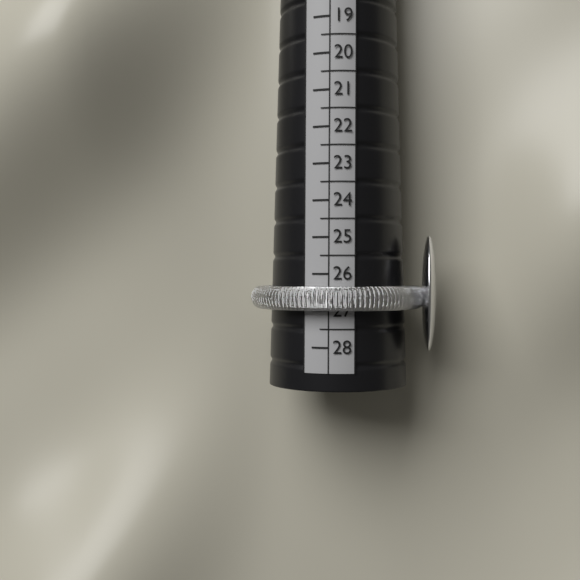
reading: 27.0 (no unit)
